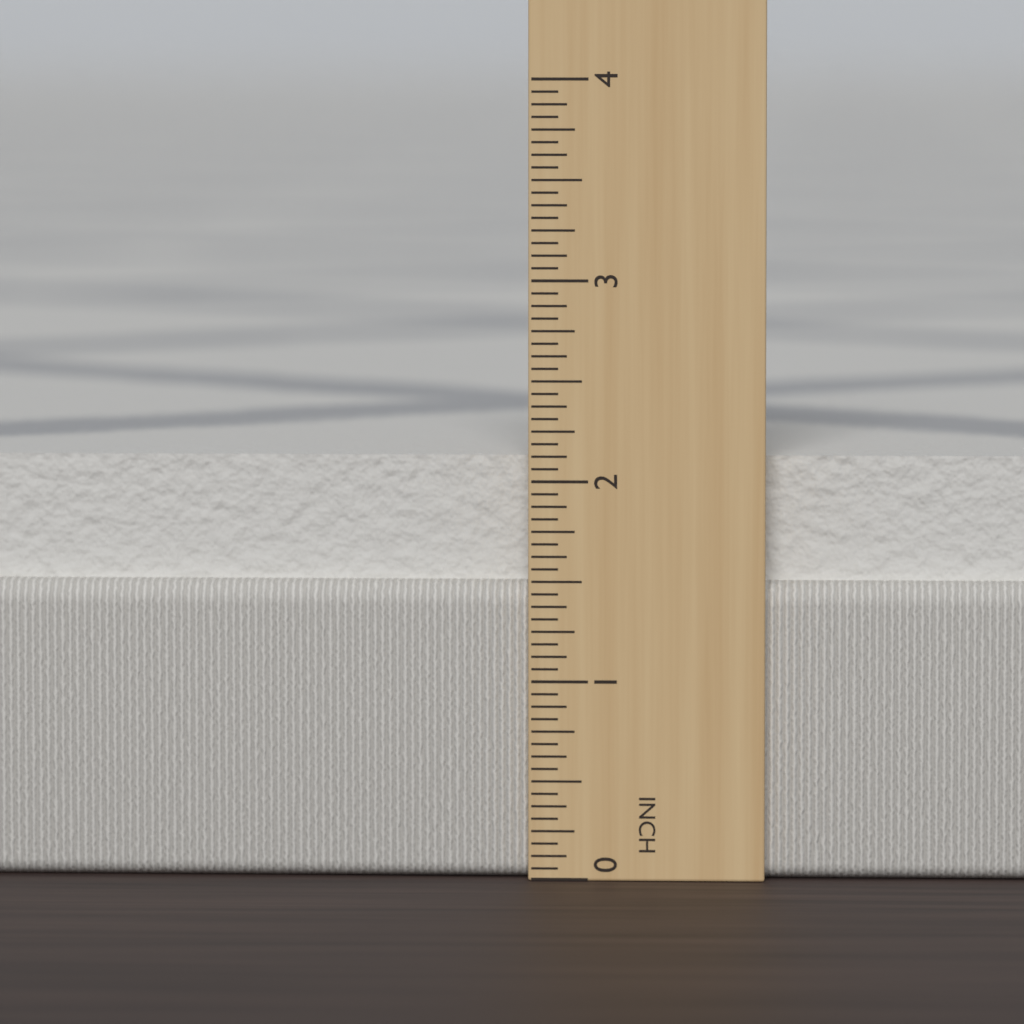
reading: 2.1250 in
